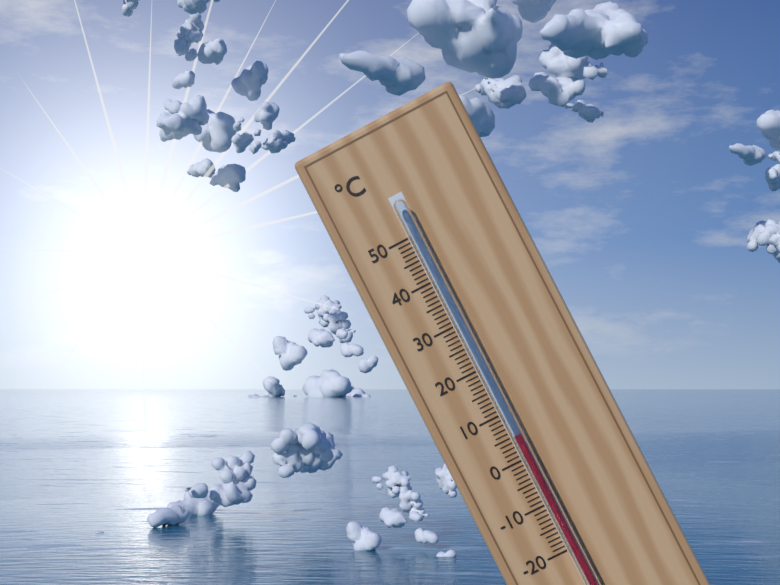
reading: 5 °C
